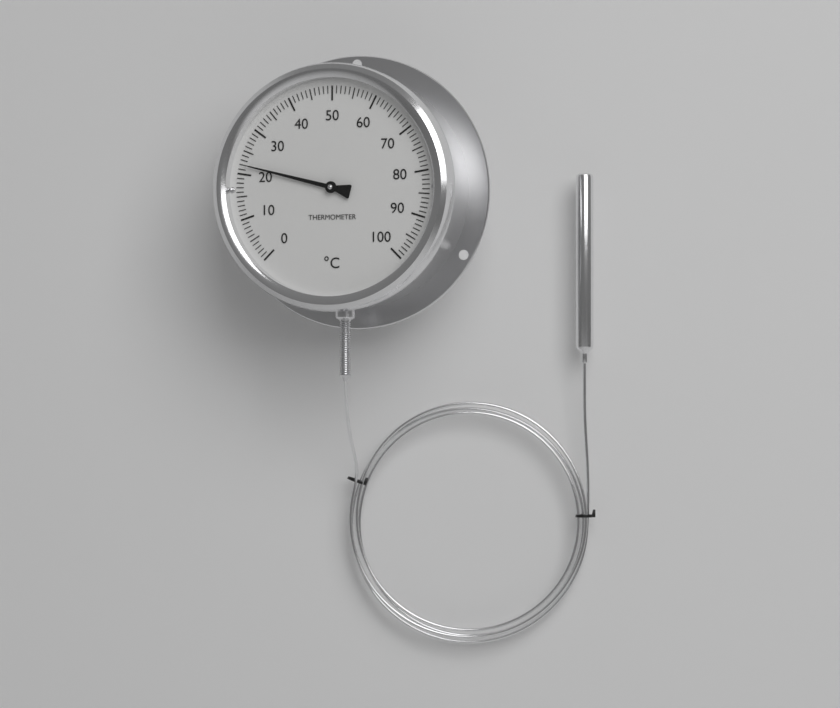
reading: 22 °C
